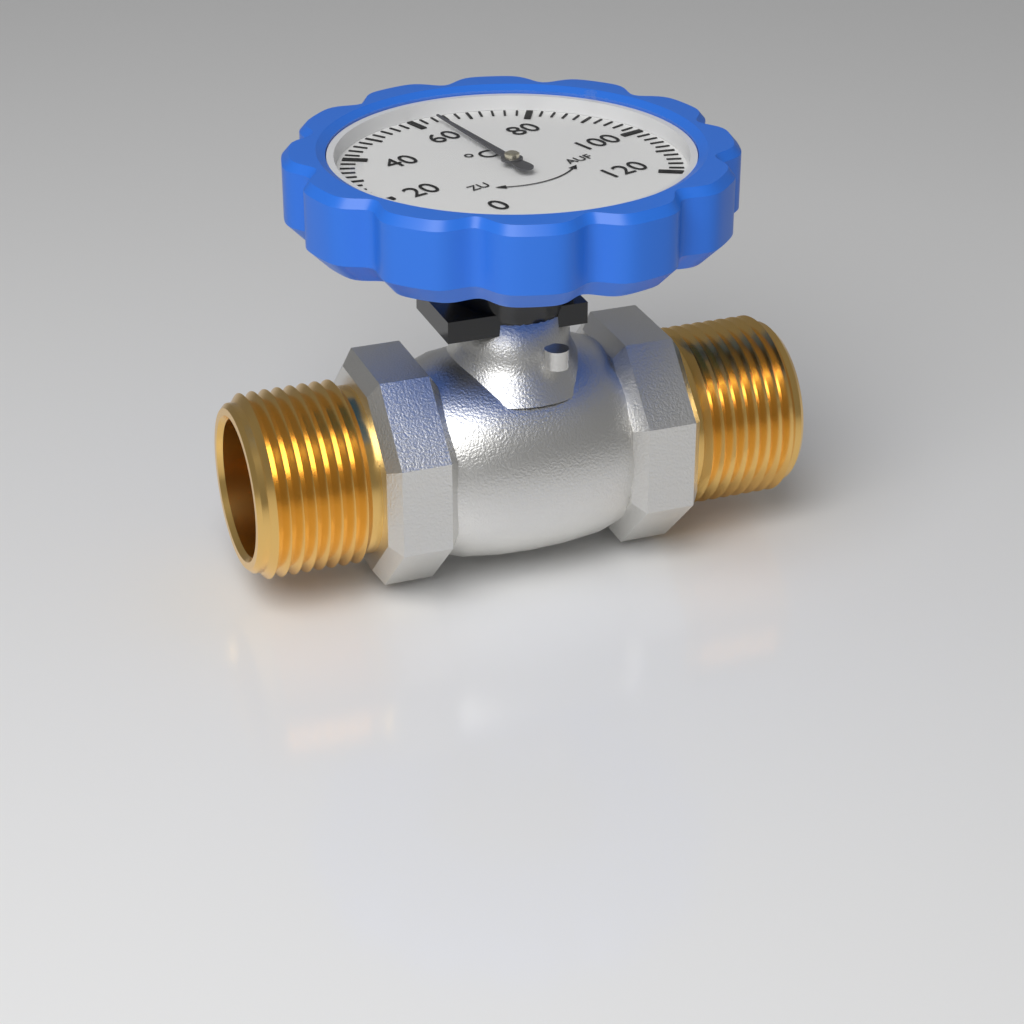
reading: 64 °C
